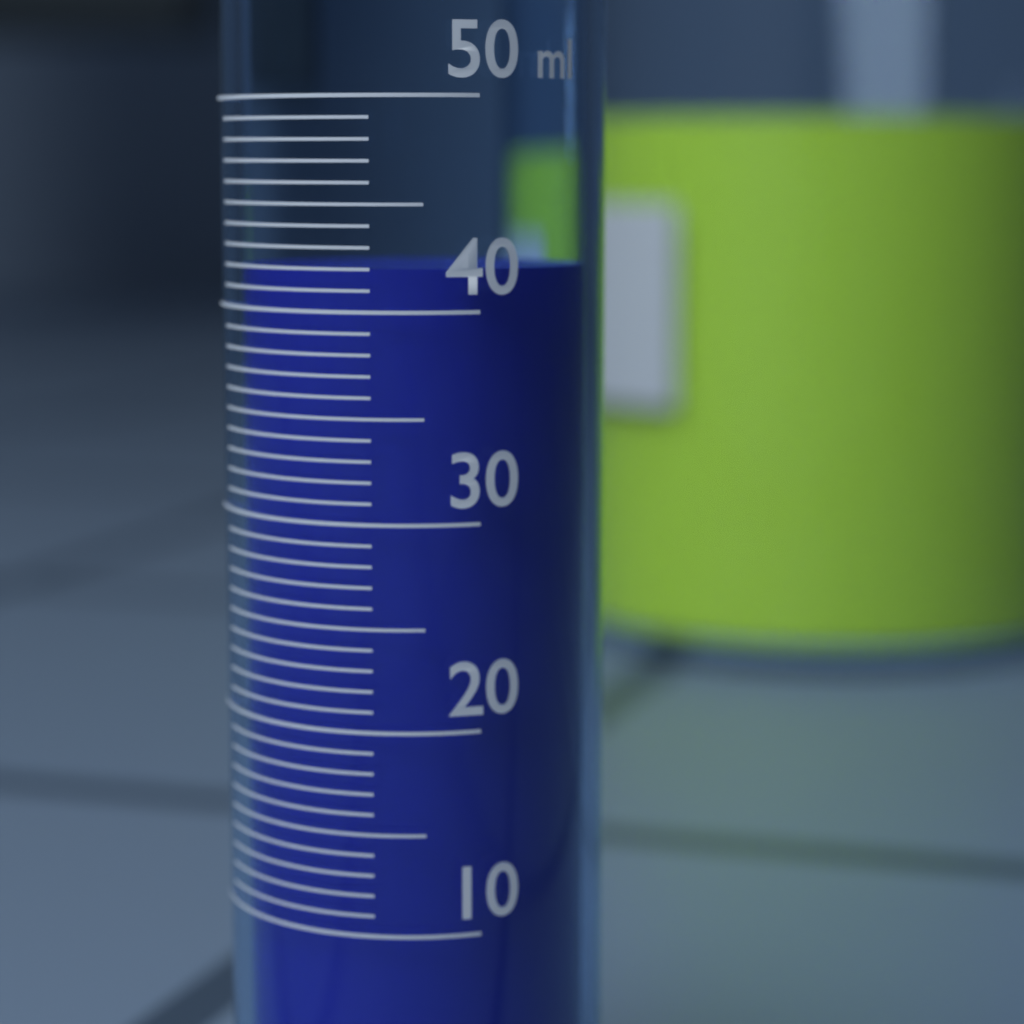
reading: 42 ml
